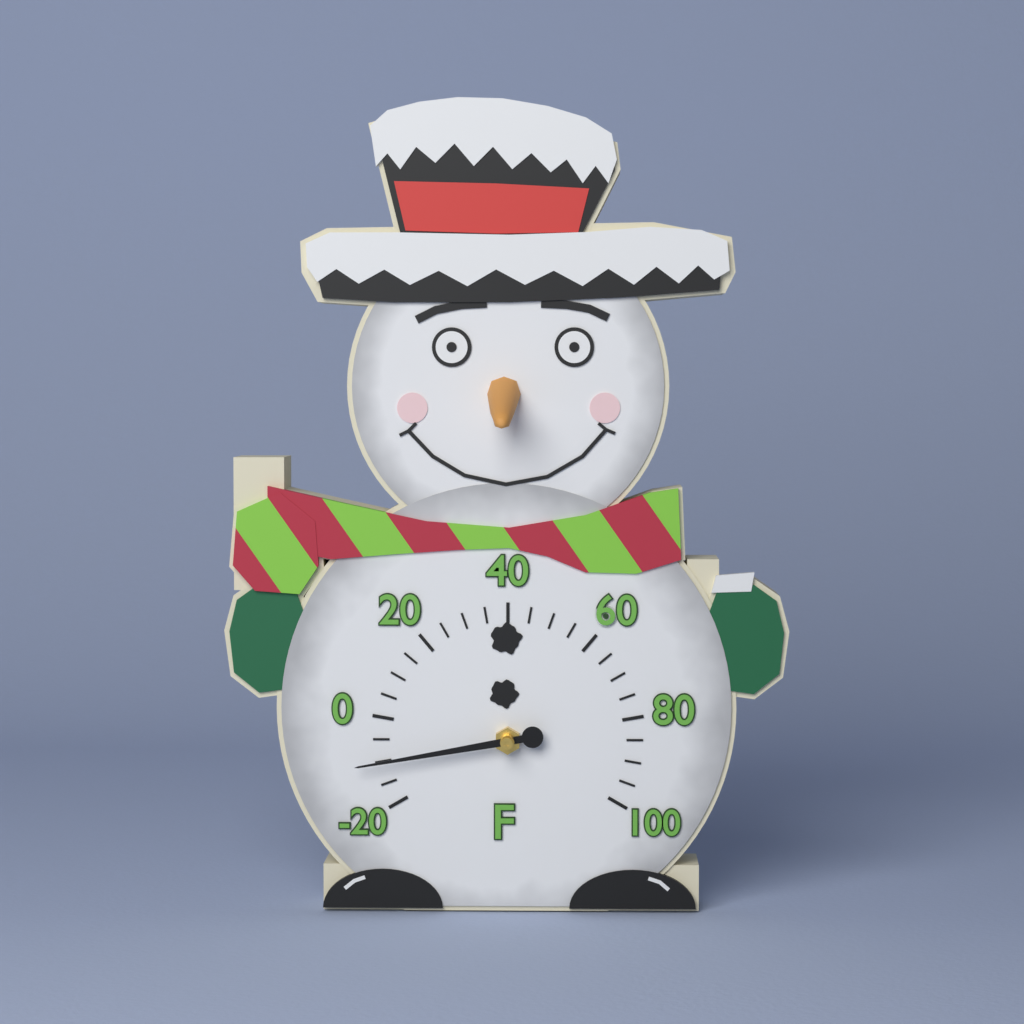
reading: -10 °F
